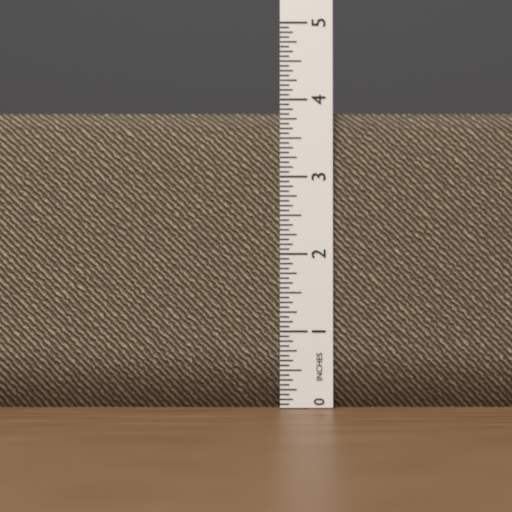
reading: 3.8125 in
